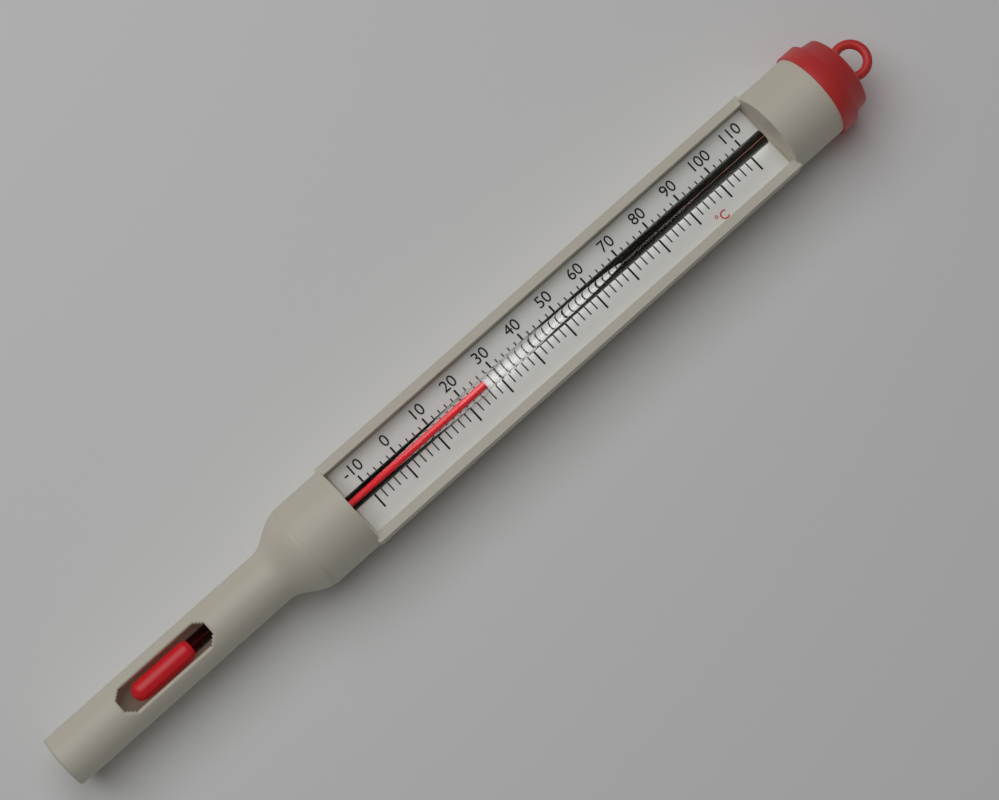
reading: 26 °C
